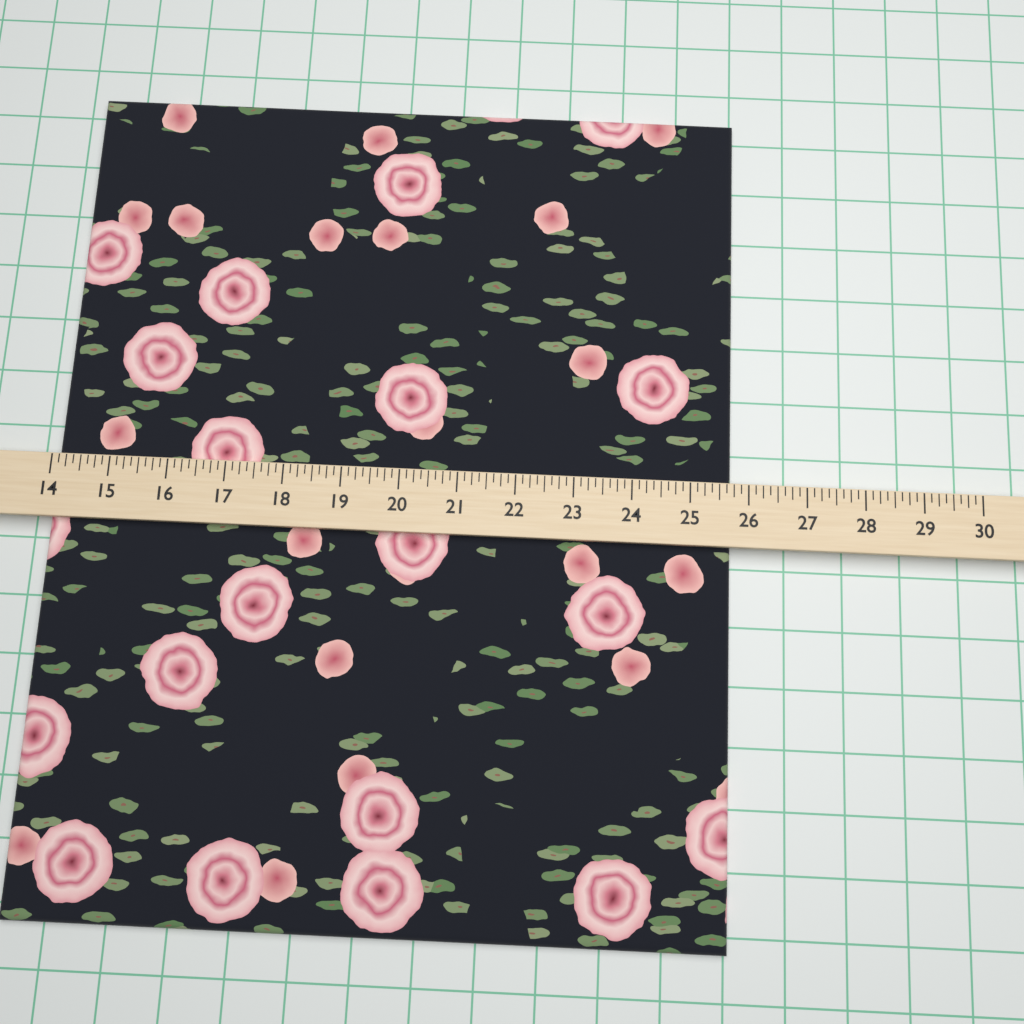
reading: 25.750 (no unit)
